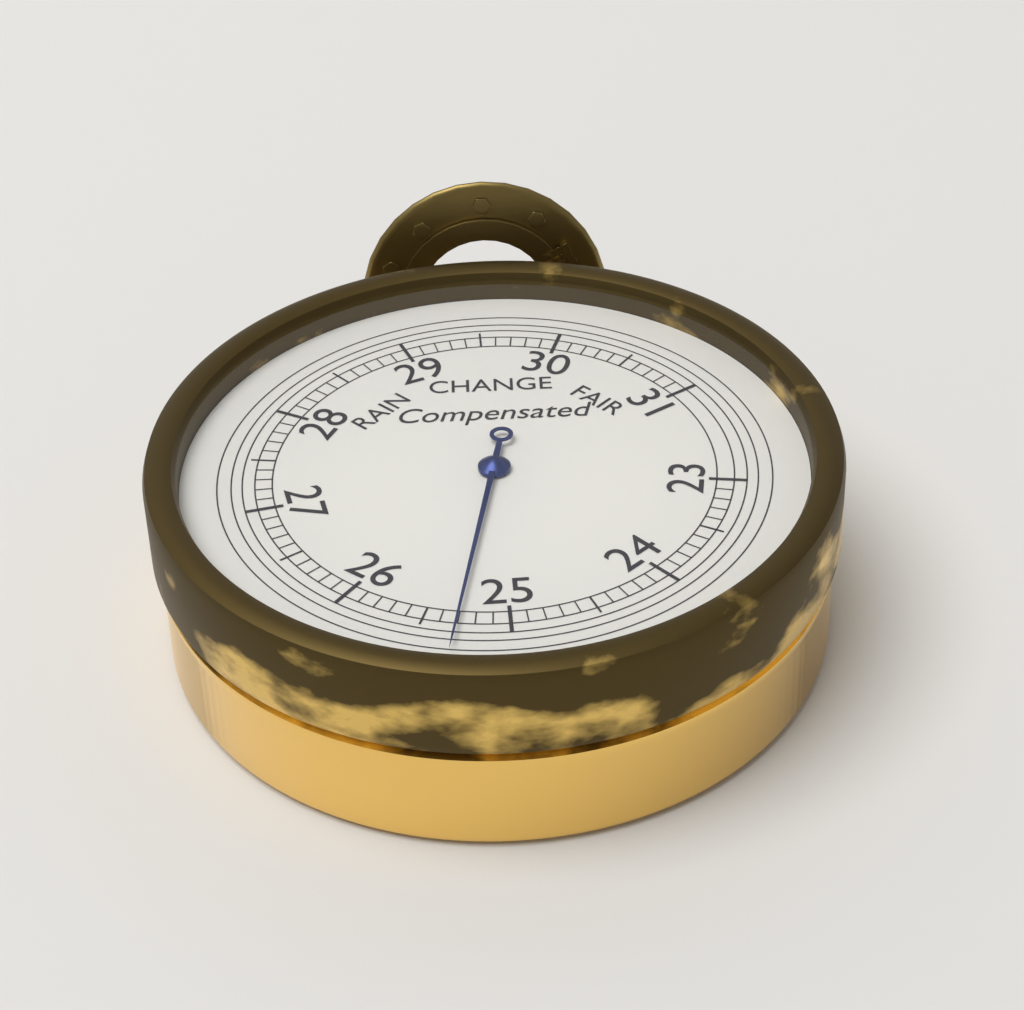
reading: 25.3 inHg
